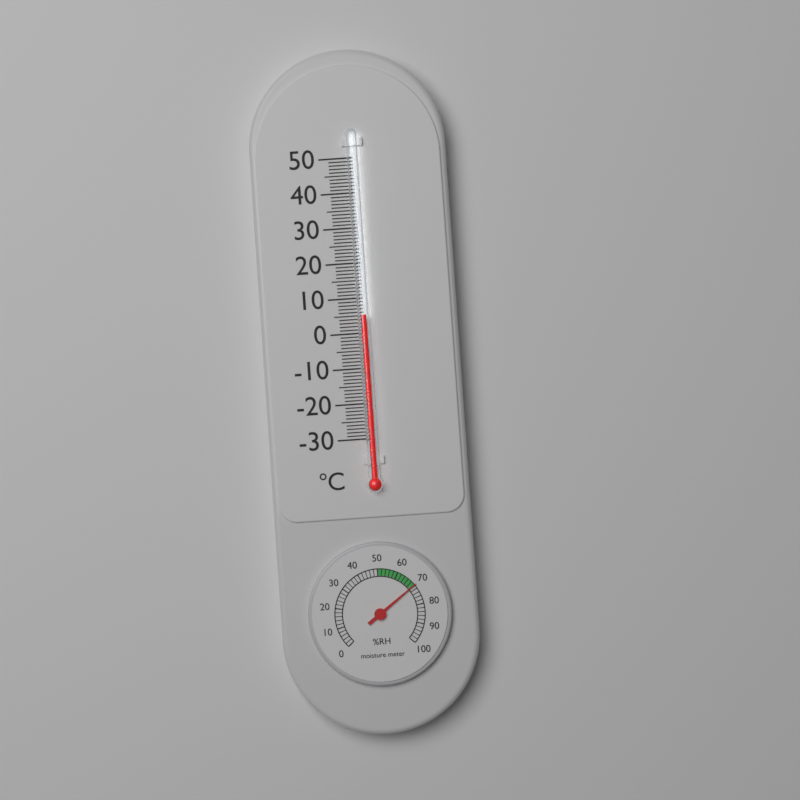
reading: 5 °C
